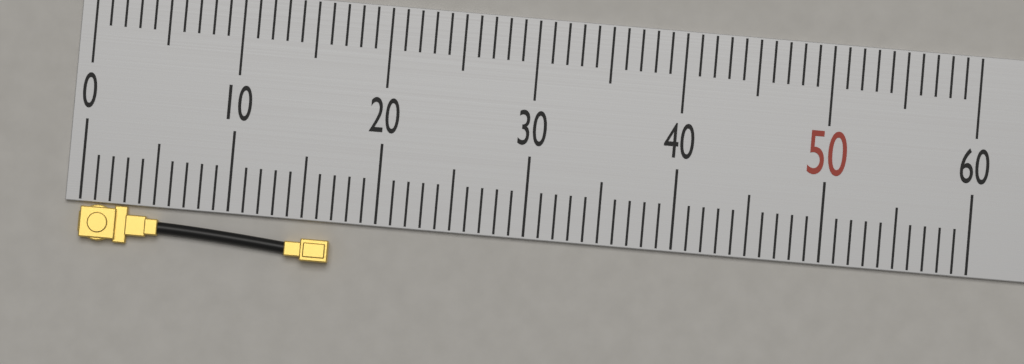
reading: 17 (no unit)
